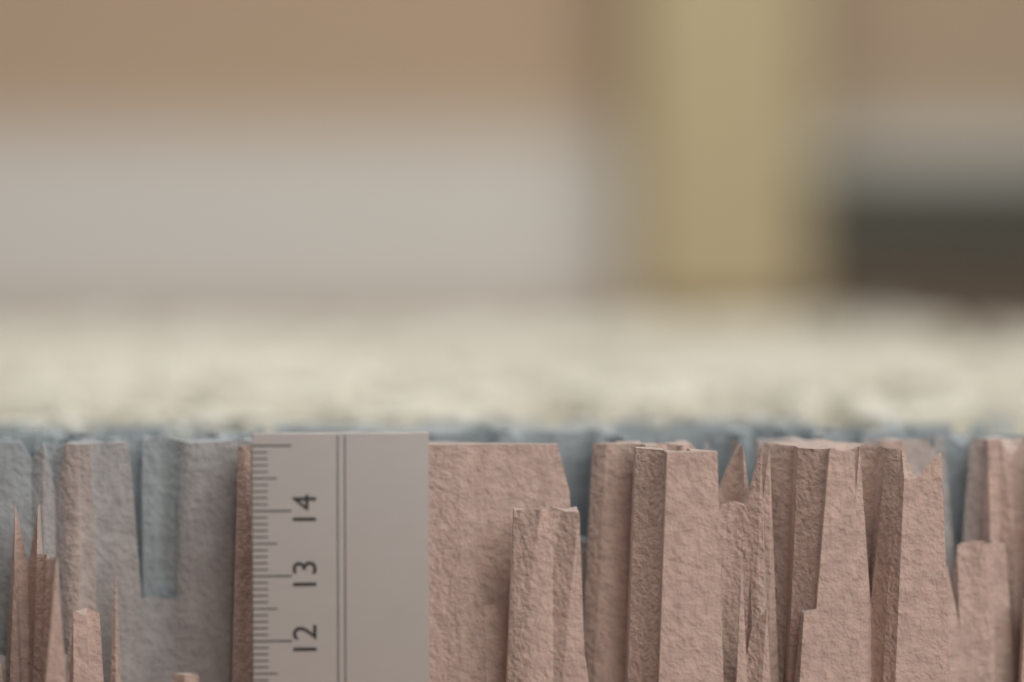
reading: 14.9 cm
